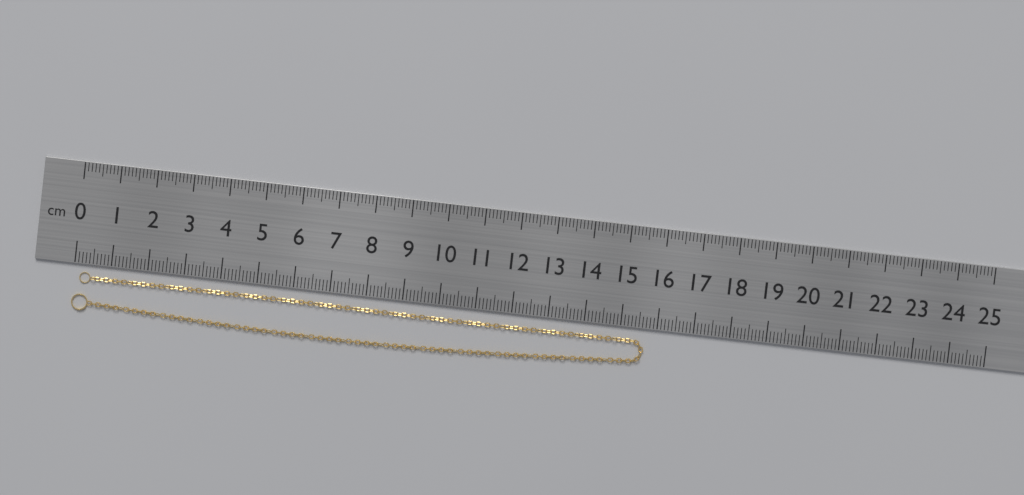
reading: 15.7 cm
